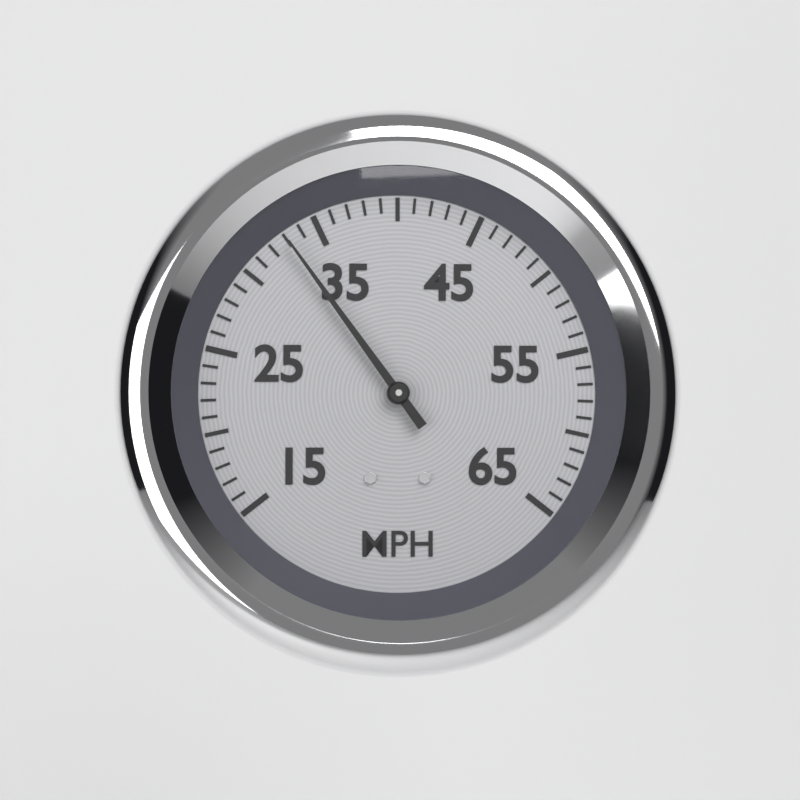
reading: 33 MPH
